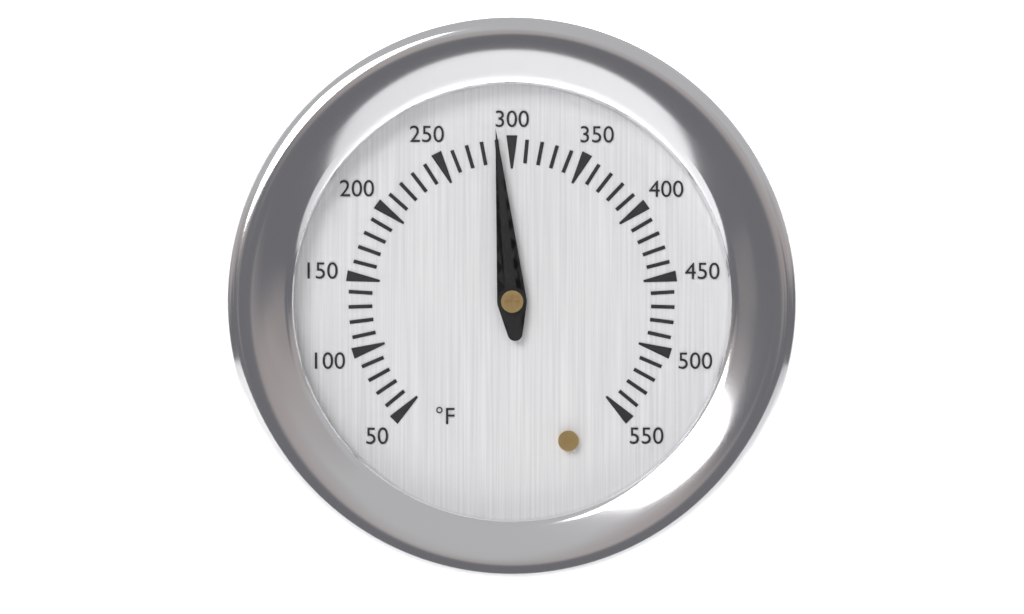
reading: 290 °F
